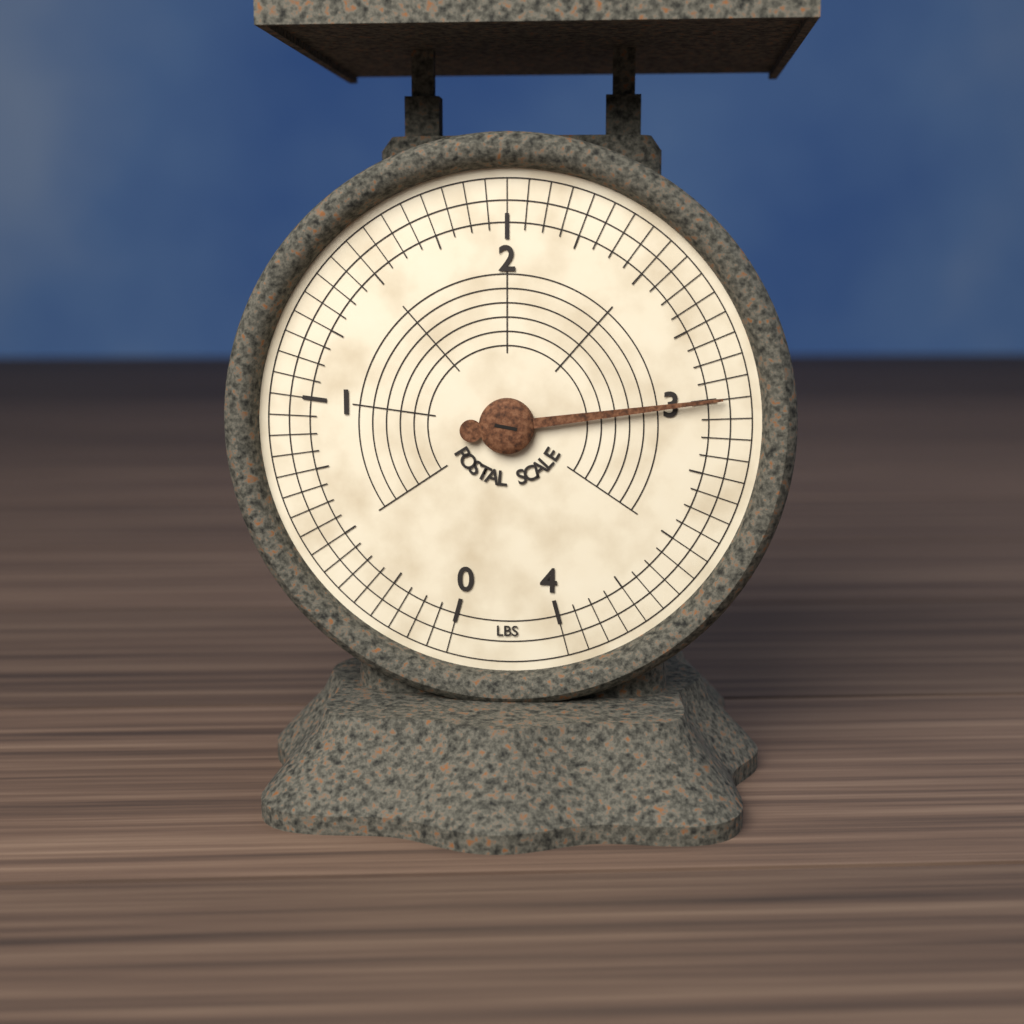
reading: 3.0000 lbs
